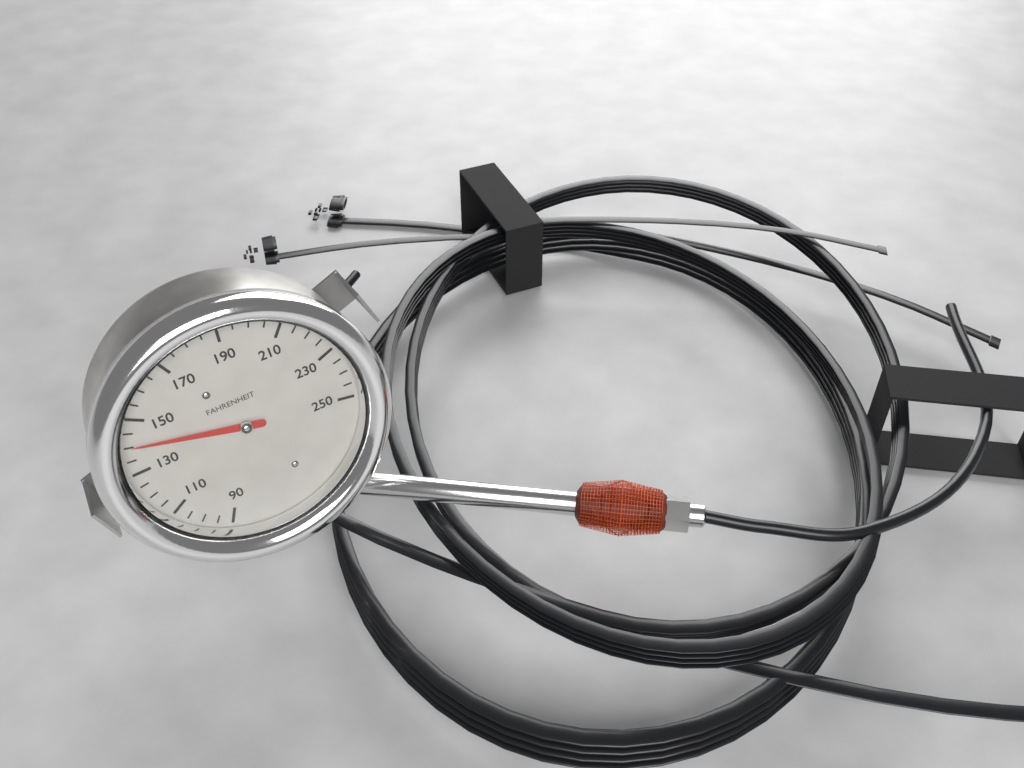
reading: 140 °F
